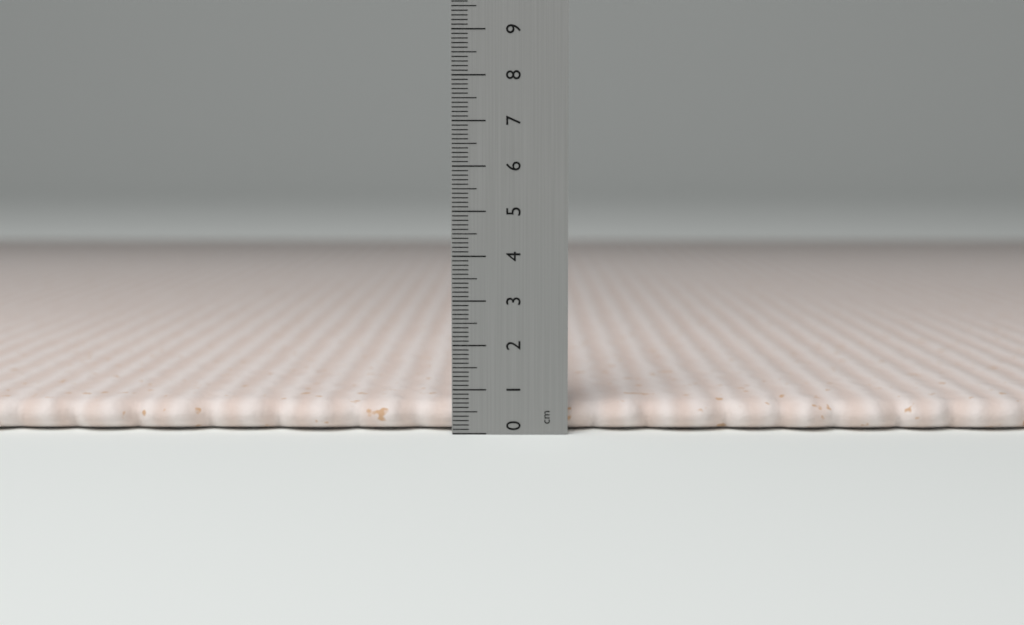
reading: 0.7 cm
